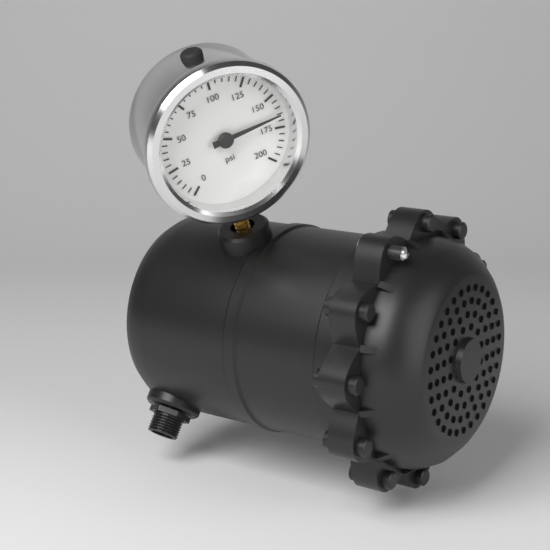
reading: 165 psi
